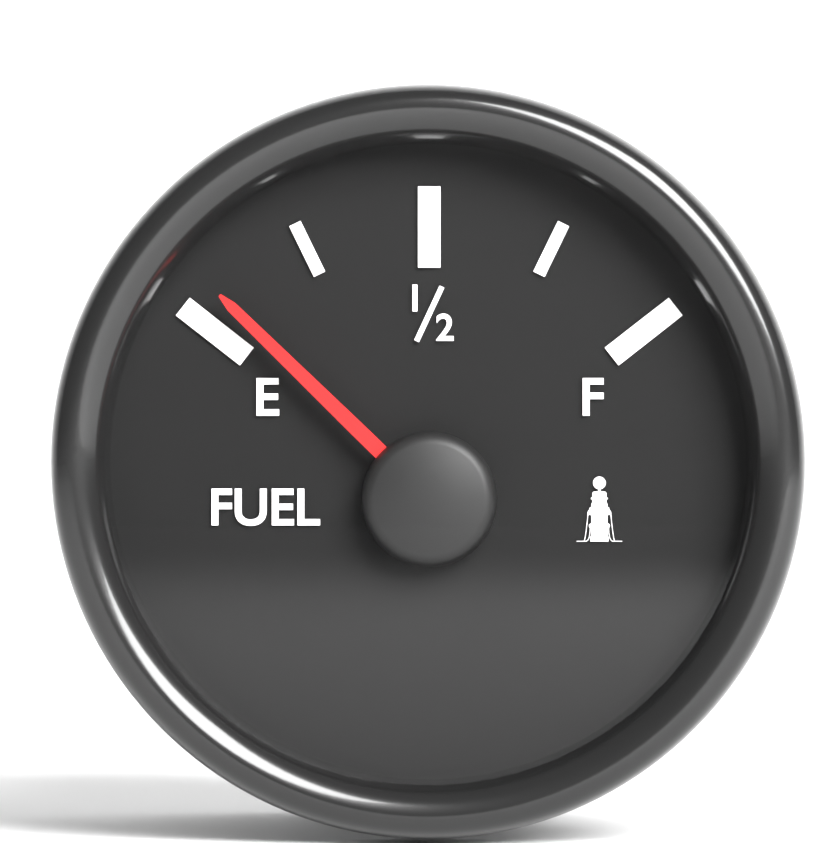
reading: 0.06 (no unit)
